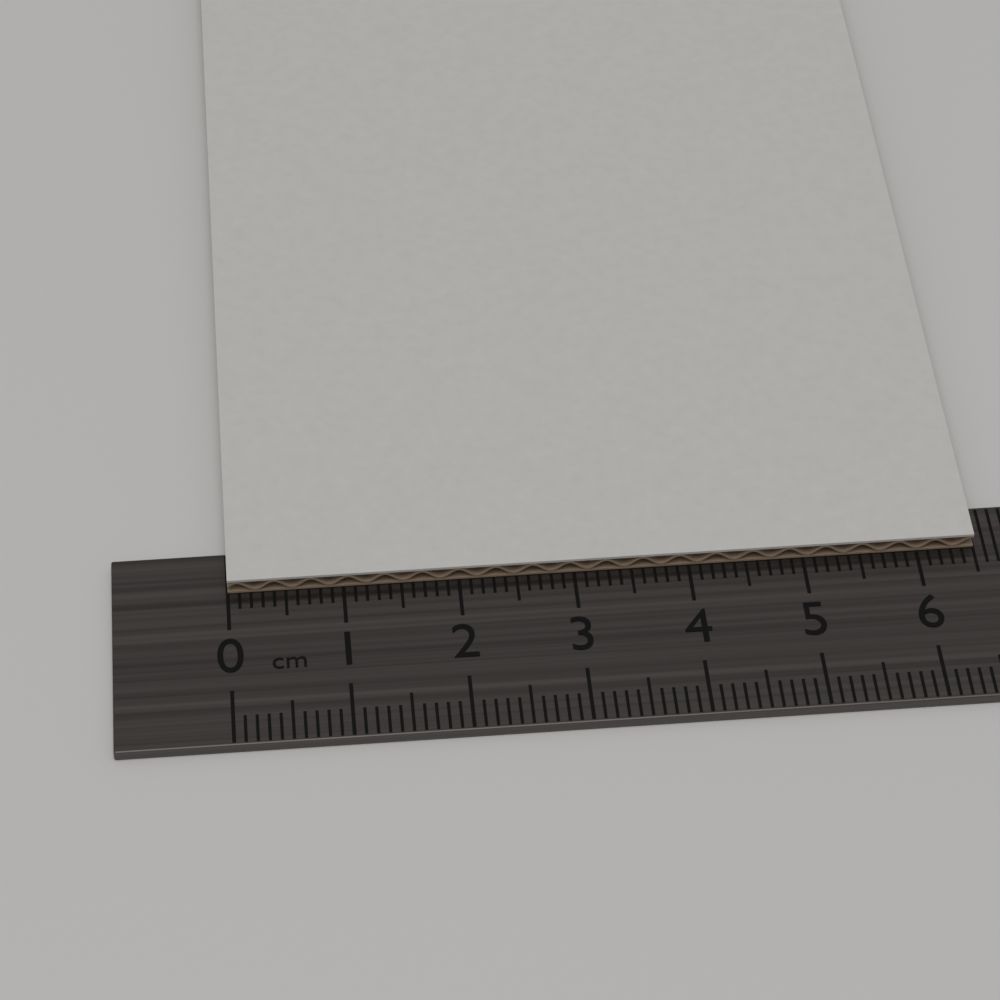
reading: 6.5 cm
